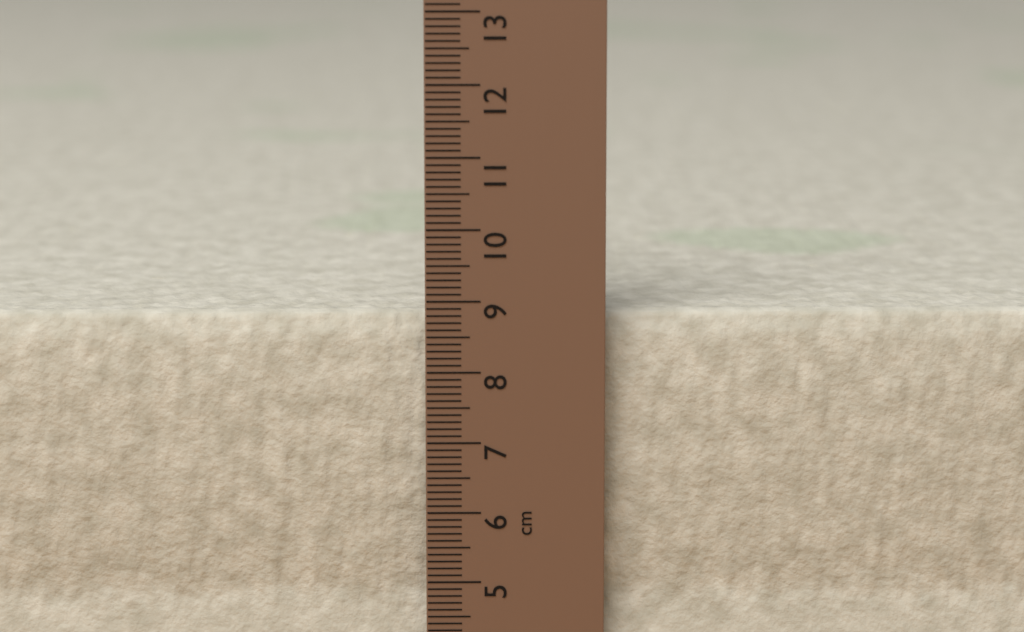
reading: 8.8 cm
